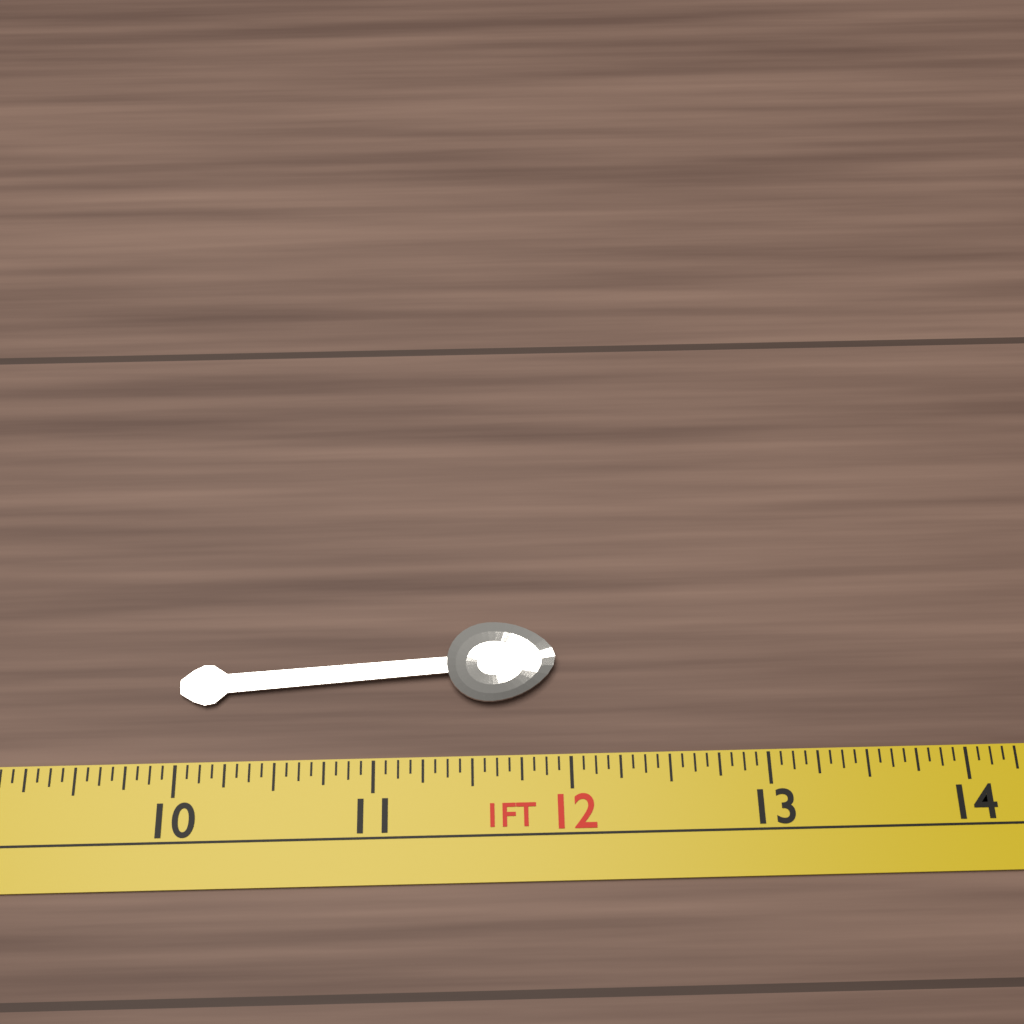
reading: 11.9375 in
